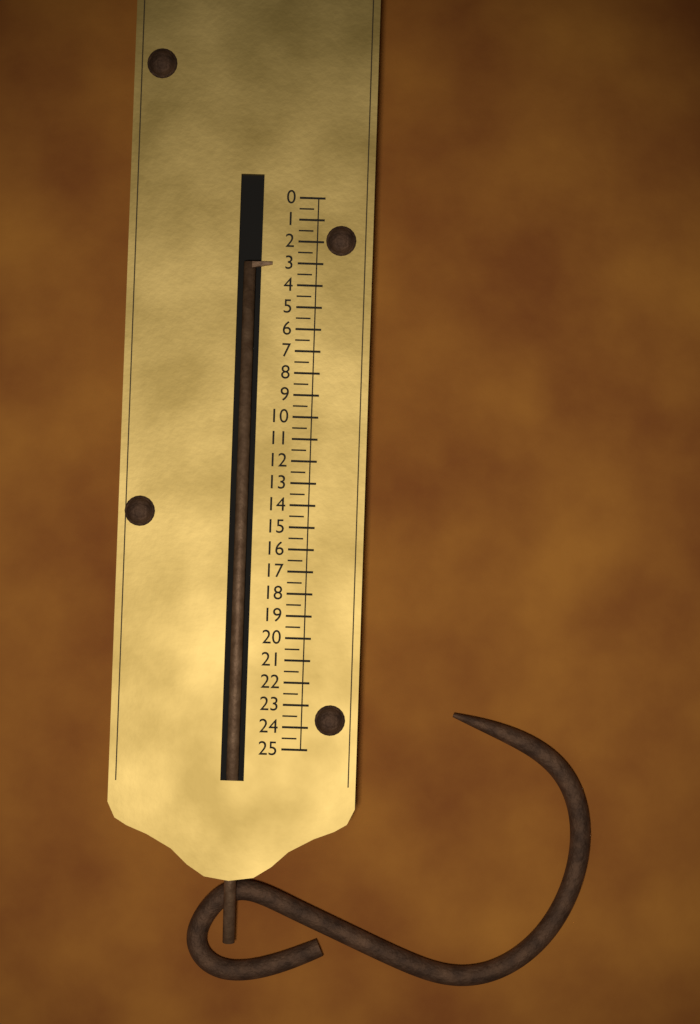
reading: 3.0 (no unit)
